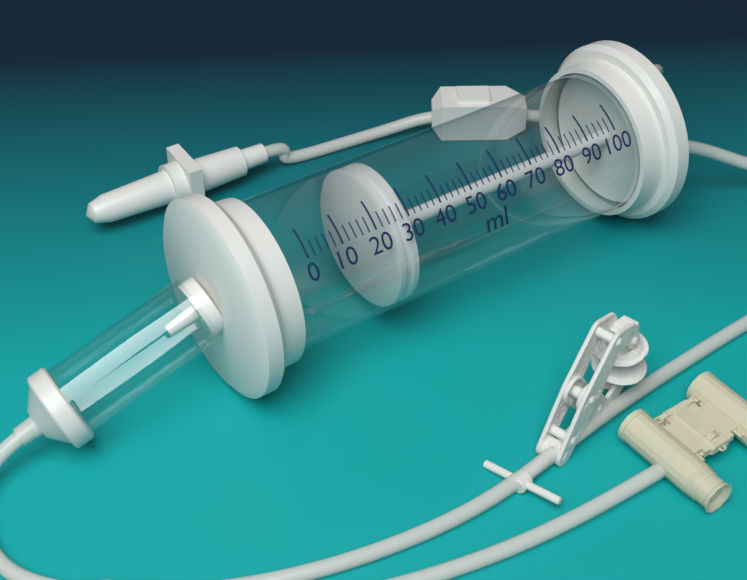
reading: 24 ml
